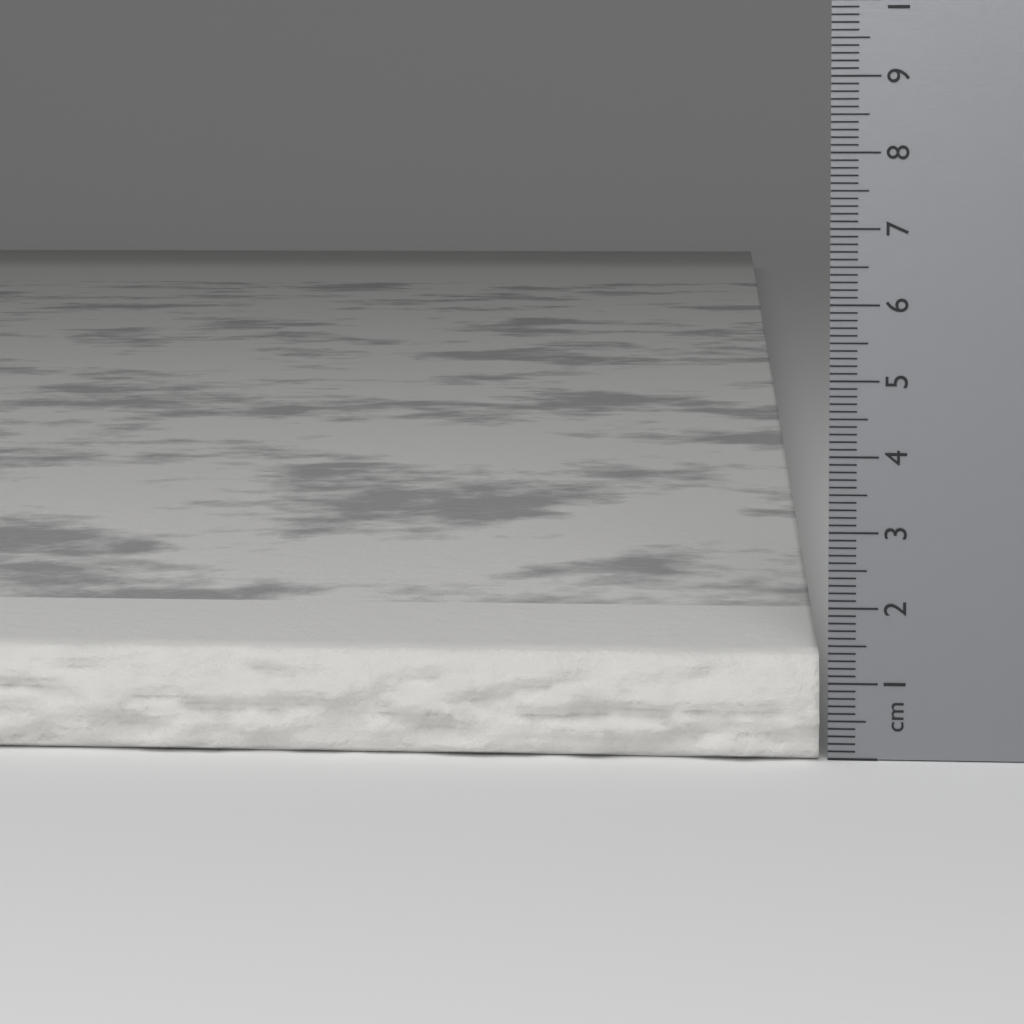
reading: 1.4 cm
